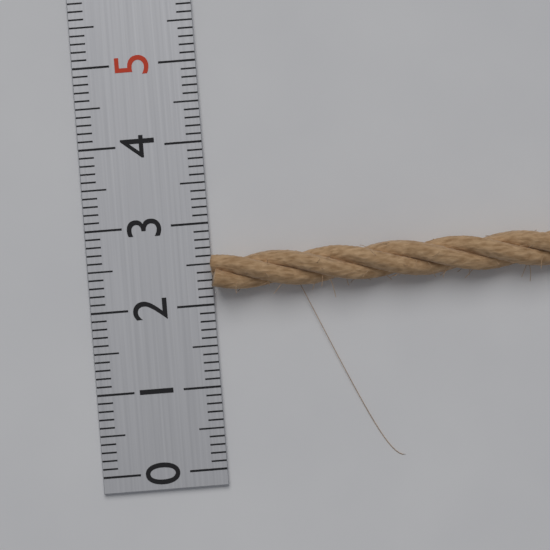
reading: 2.6 (no unit)
